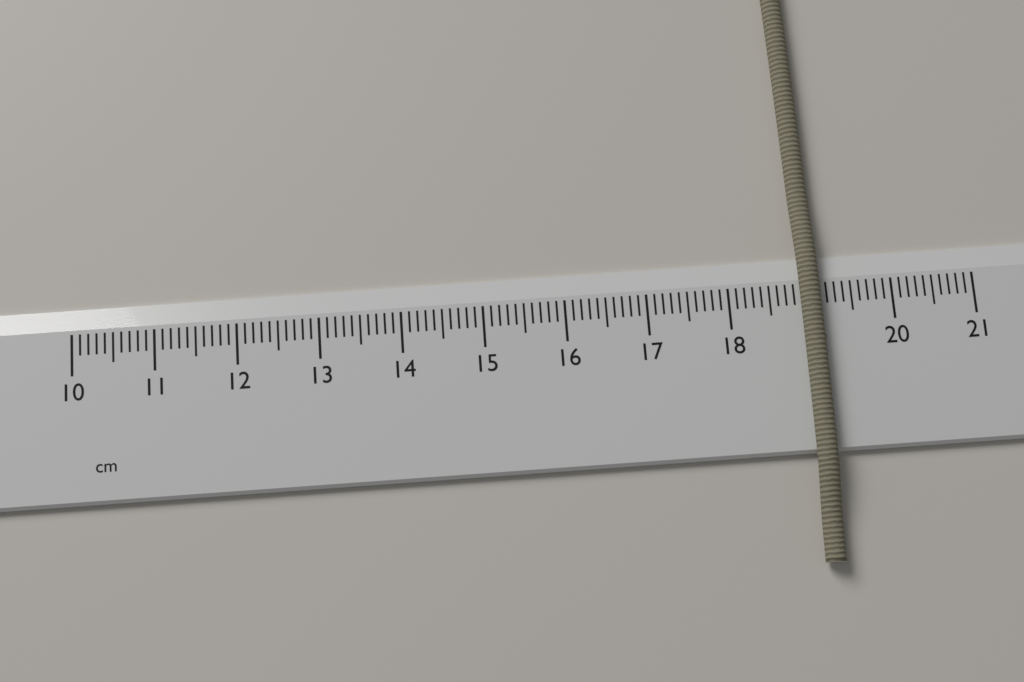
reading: 19.1 cm
